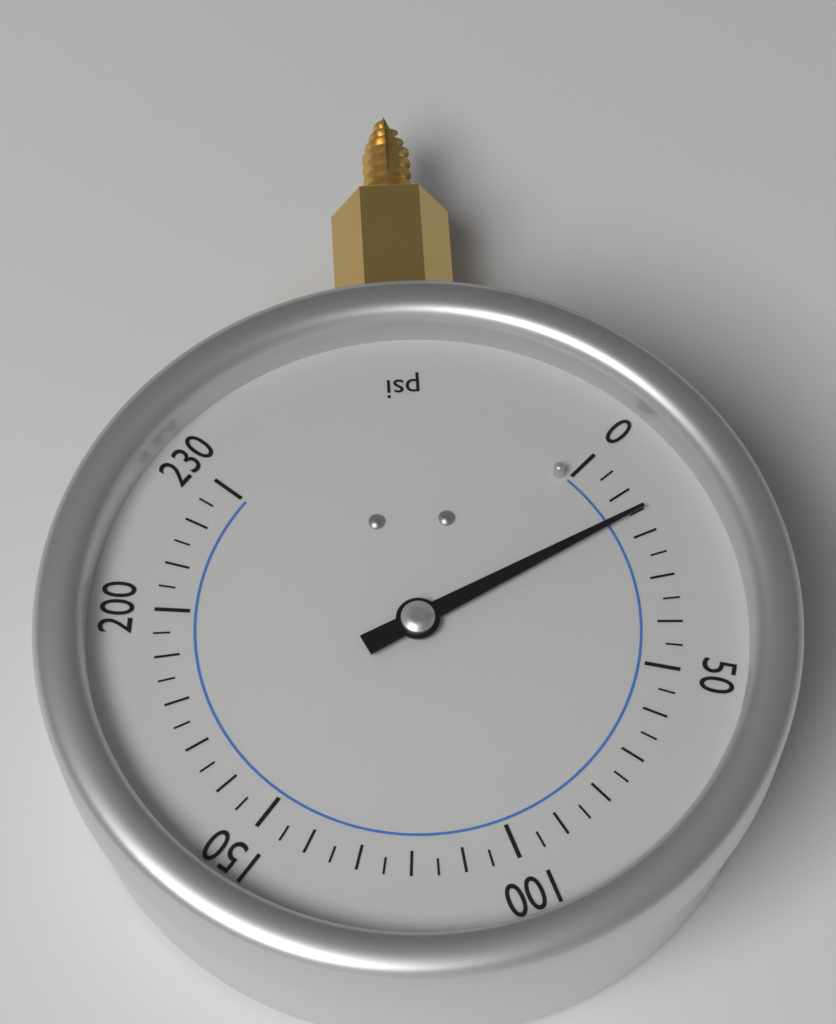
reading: 15 psi
